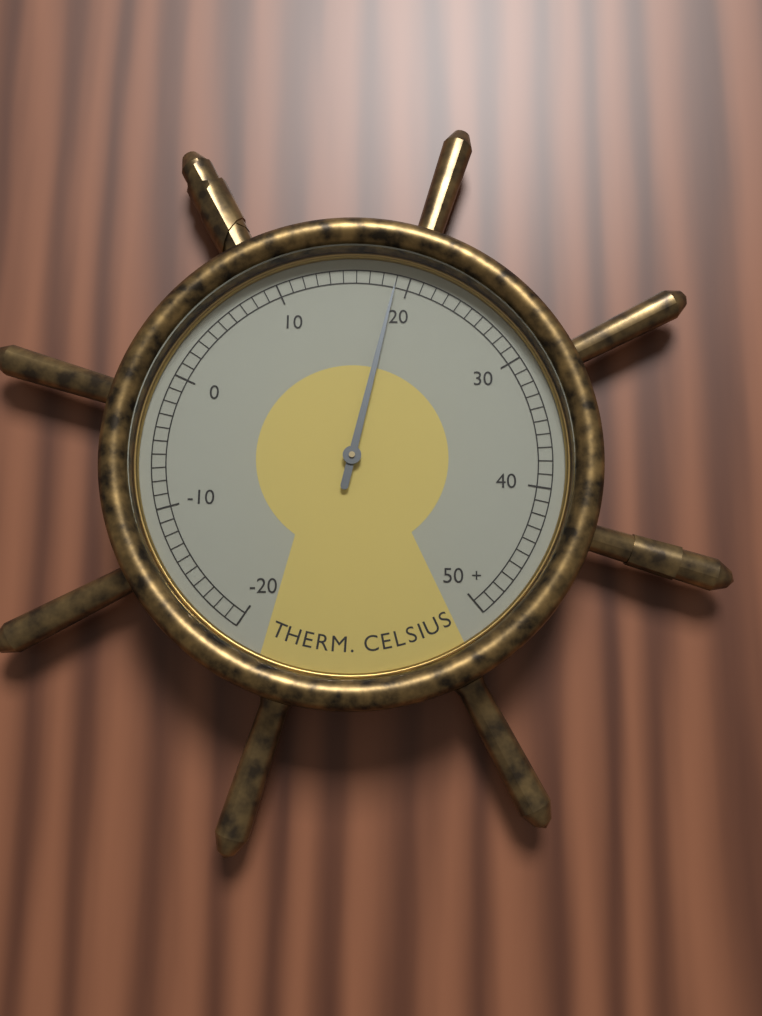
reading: 19 °C
